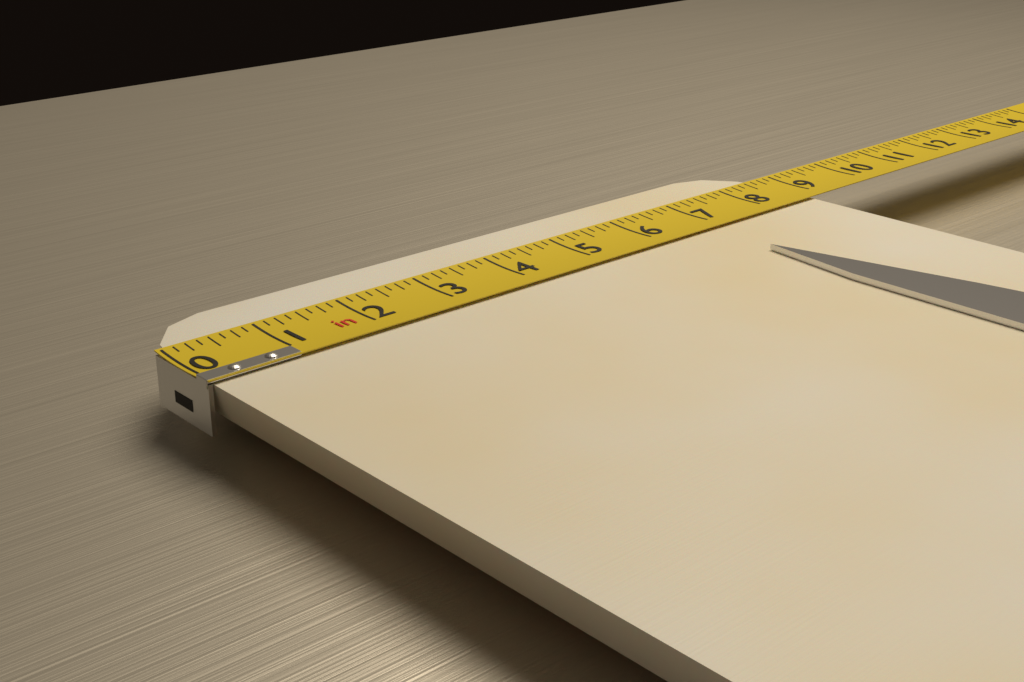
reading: 8.750 in
